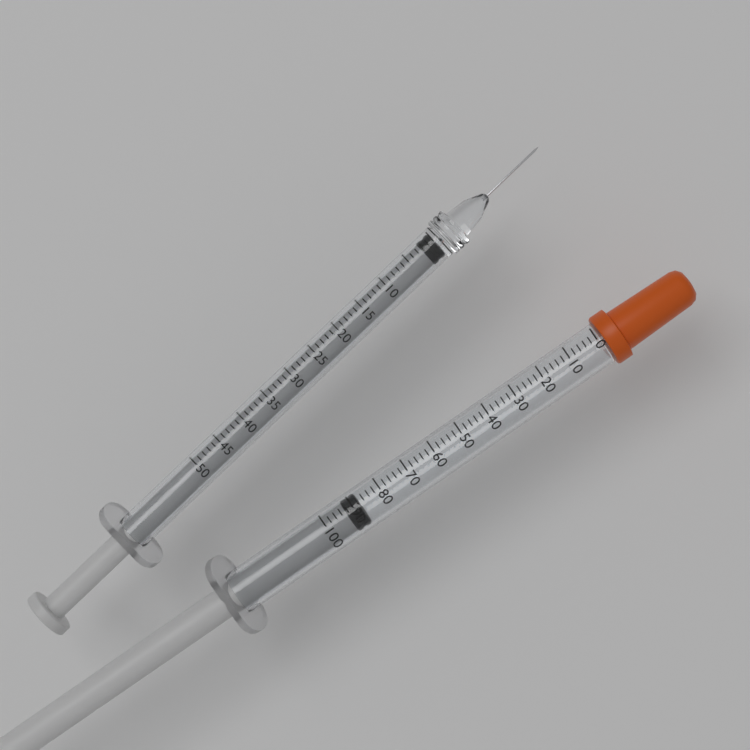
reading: 88 (no unit)
